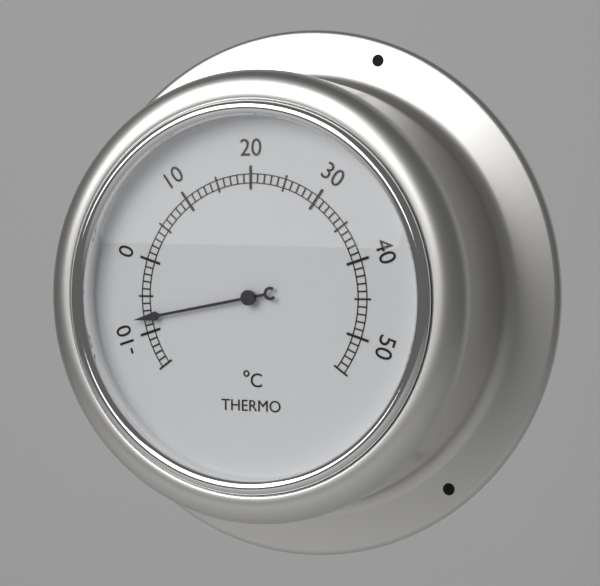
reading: -8 °C
